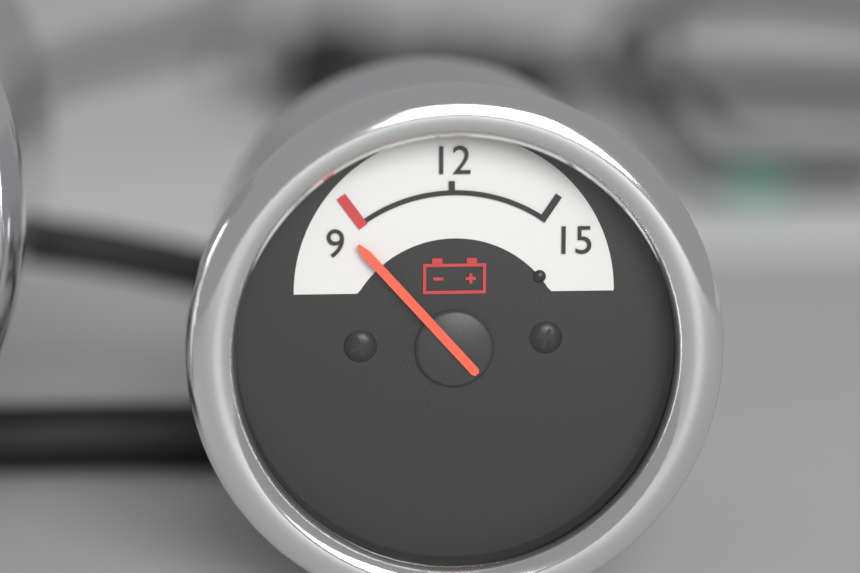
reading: 8.5 (no unit)
